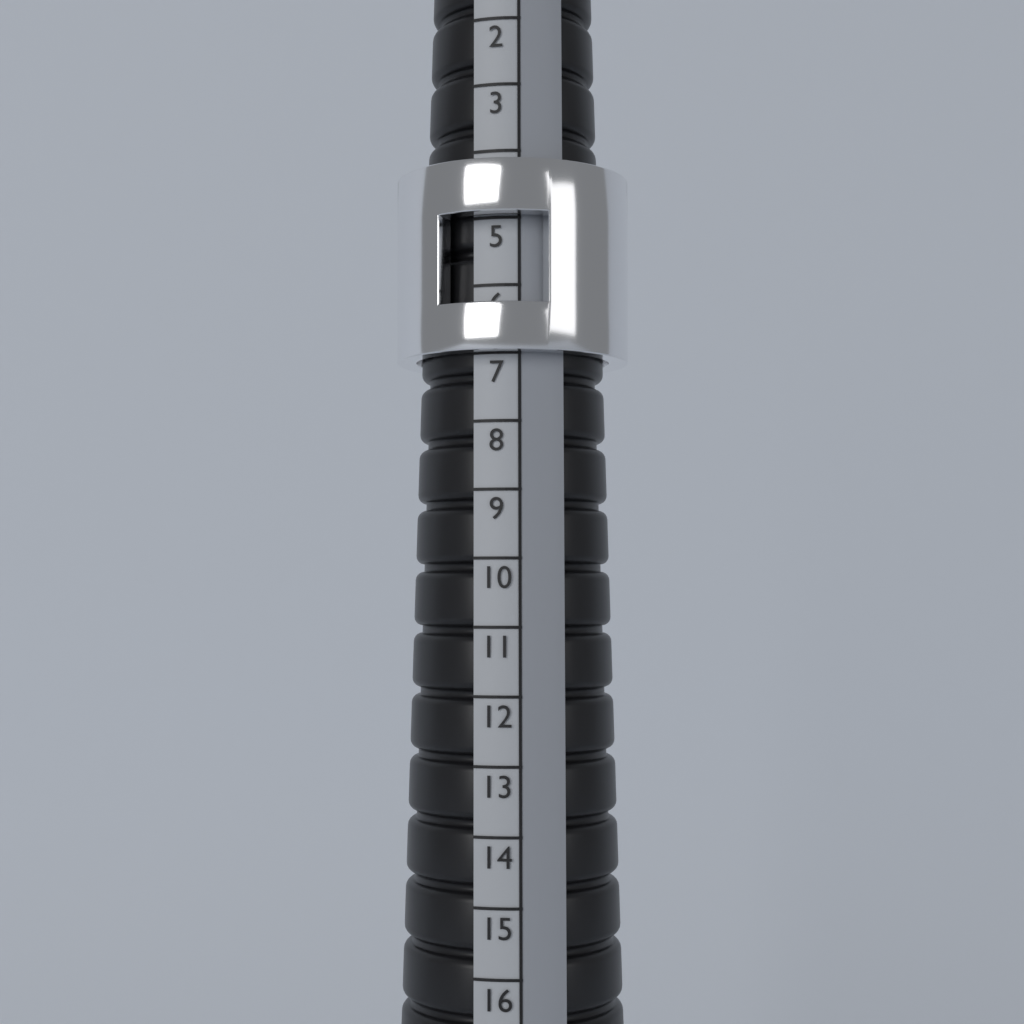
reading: 7 (no unit)
